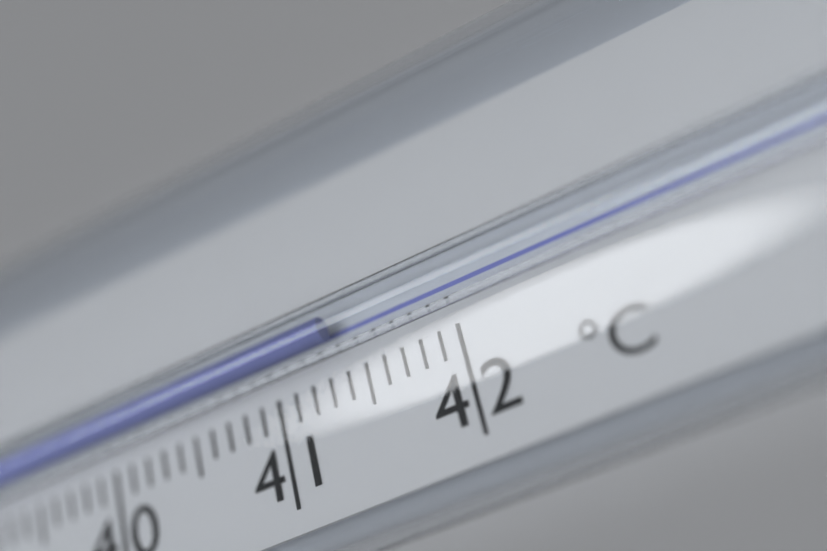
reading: 41.4 °C
